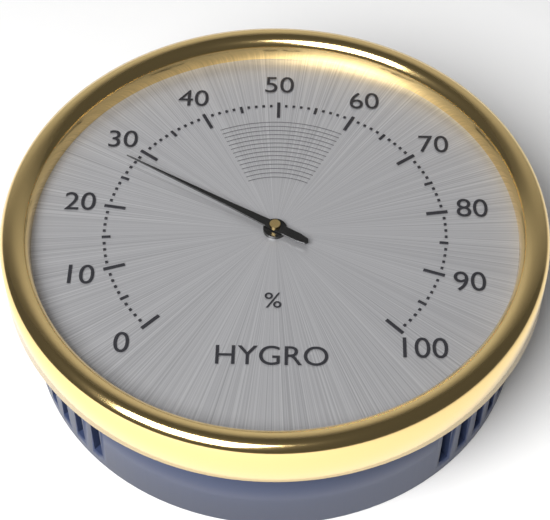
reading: 28 %
